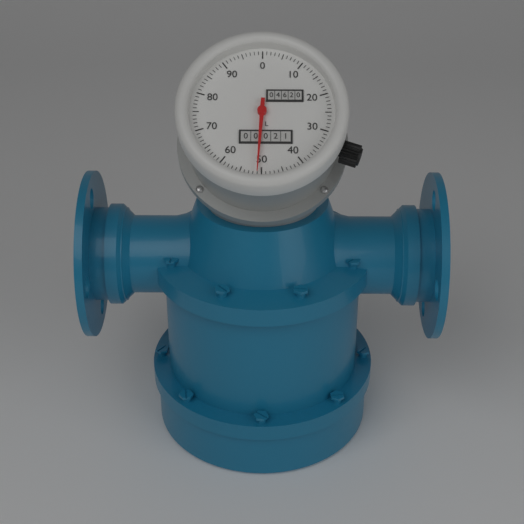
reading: 51 L
